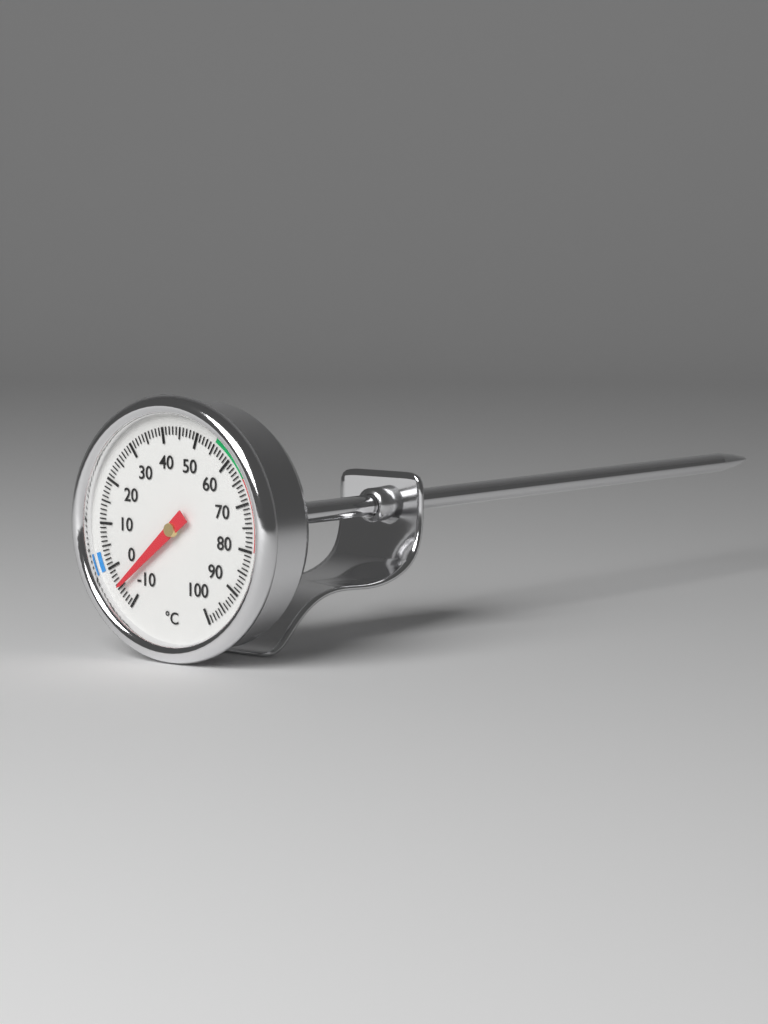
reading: -5 °C
